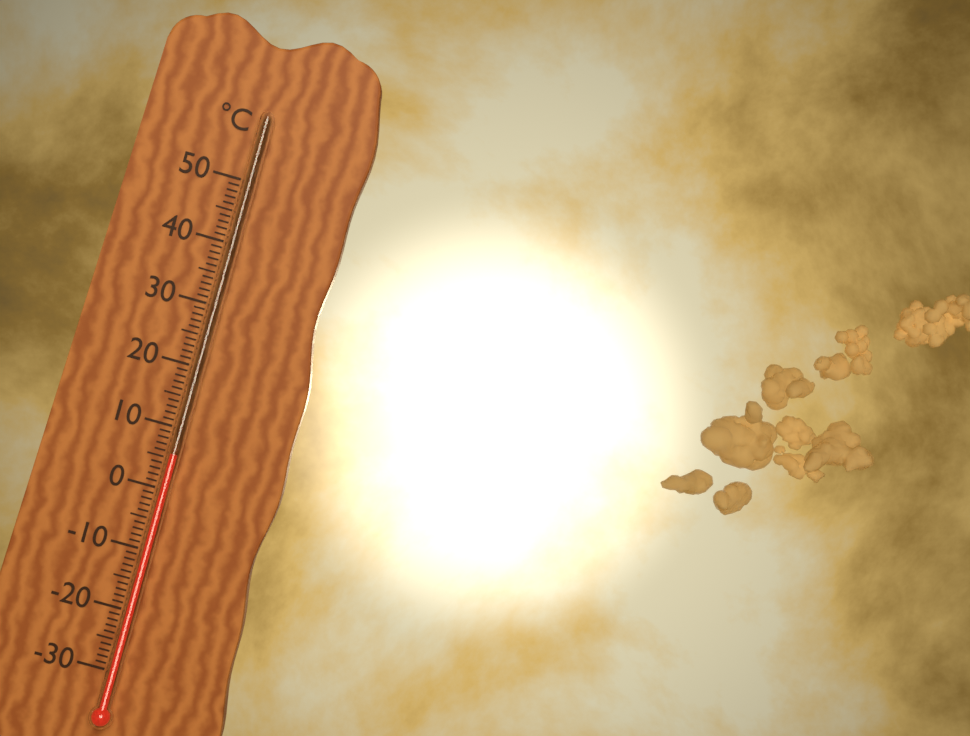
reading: 6 °C
